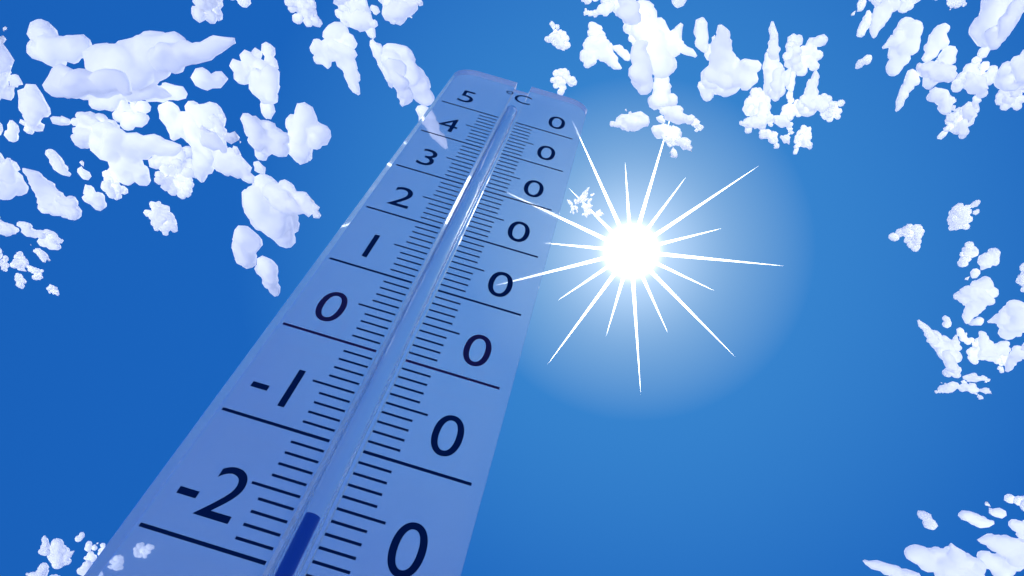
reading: -16 °C
